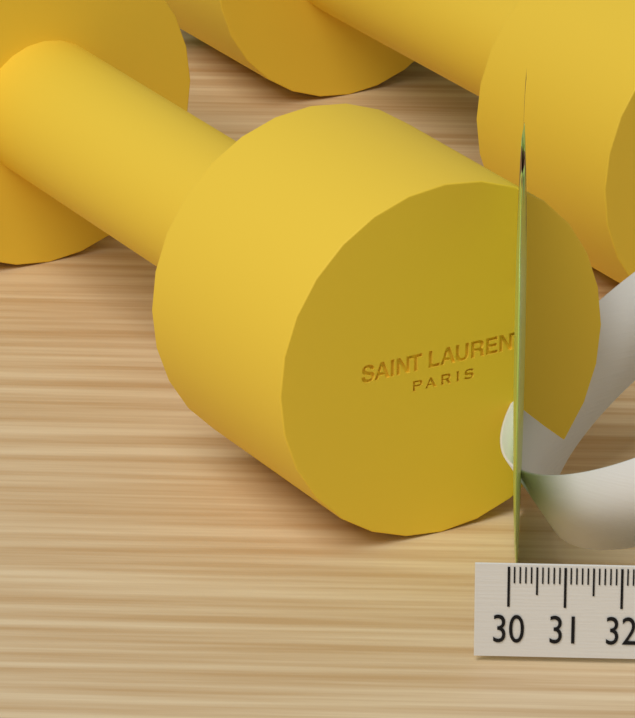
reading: 30.2 (no unit)
